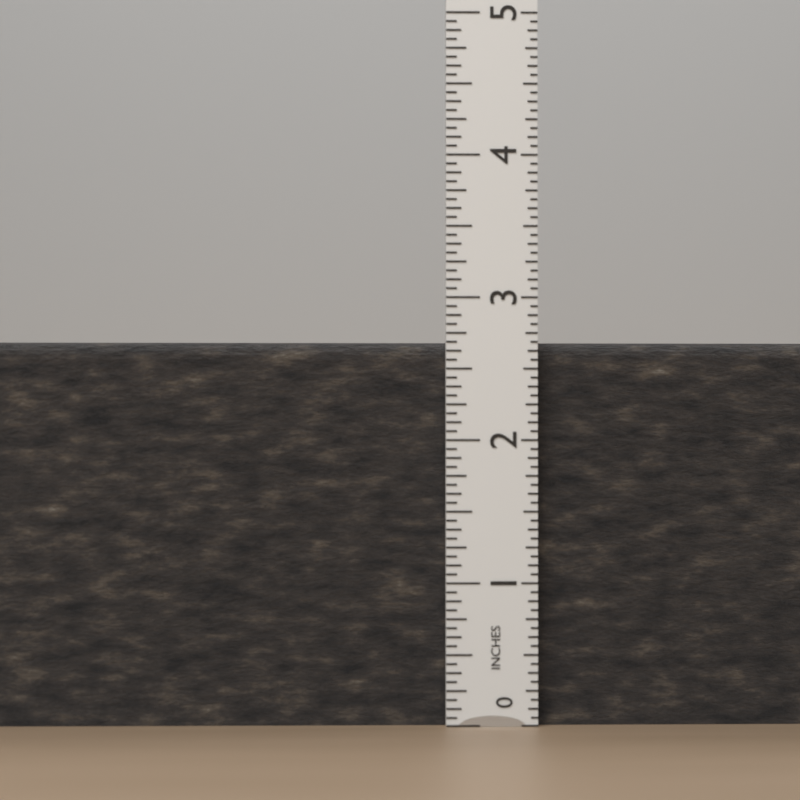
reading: 2.6875 in
